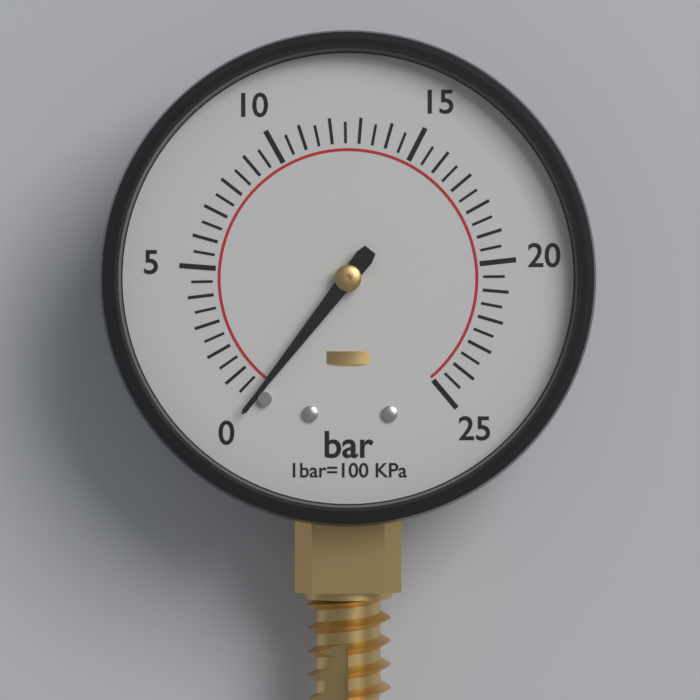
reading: 0.0 bar
